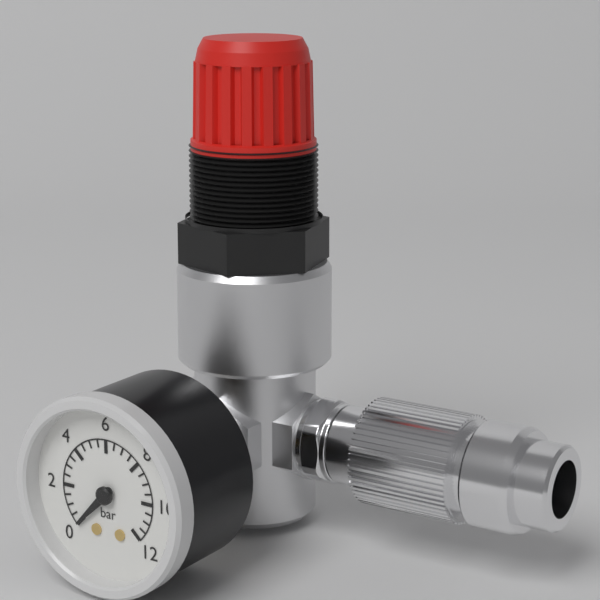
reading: 0.0 bar
